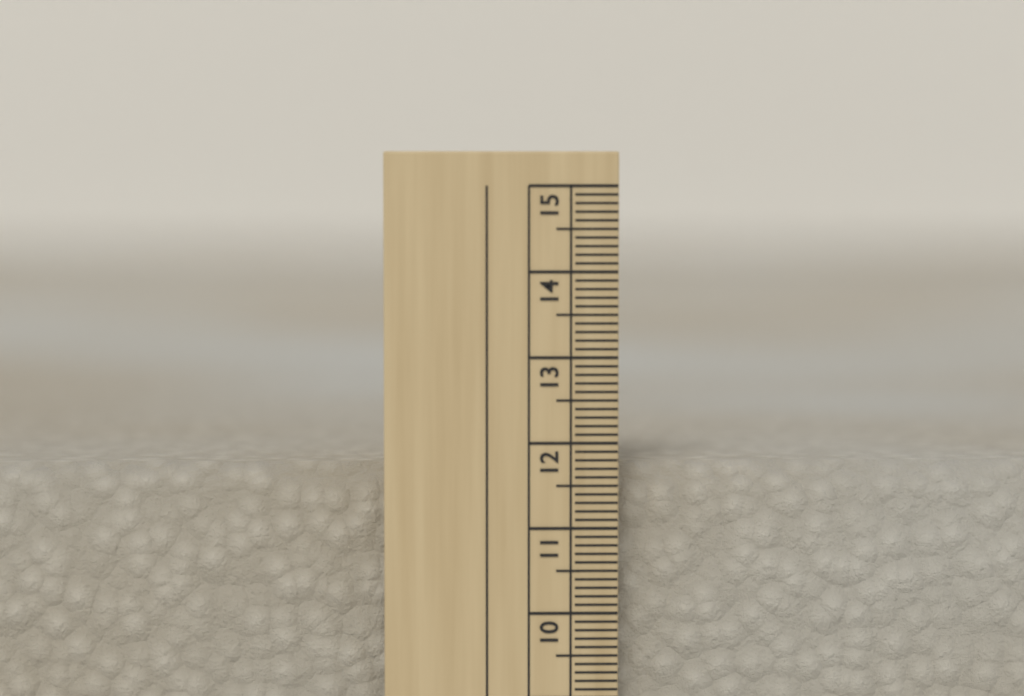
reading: 11.7 cm
